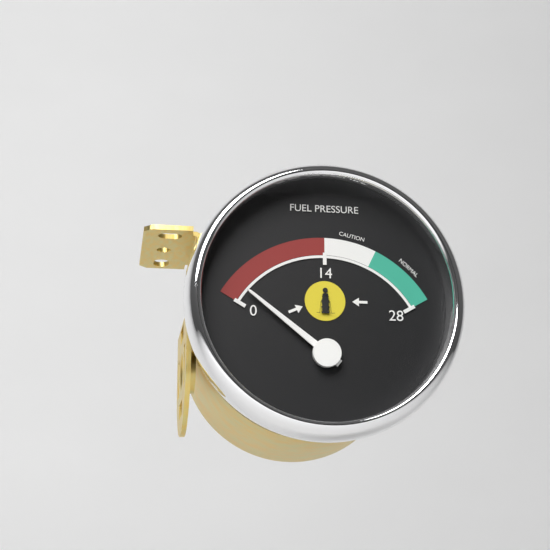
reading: 2 (no unit)
